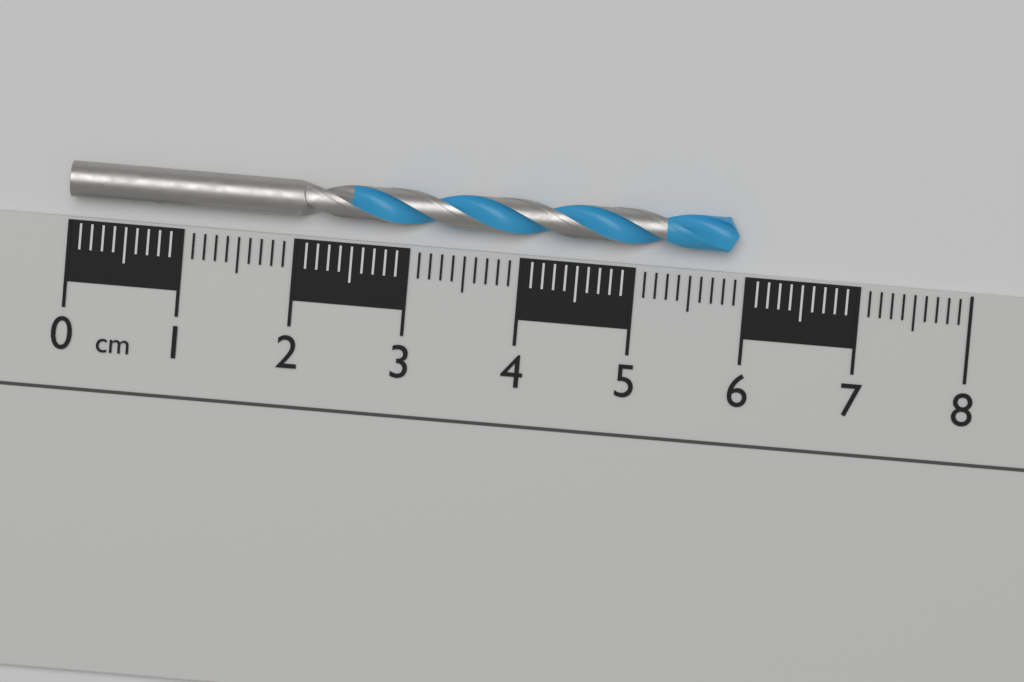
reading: 5.9 cm
